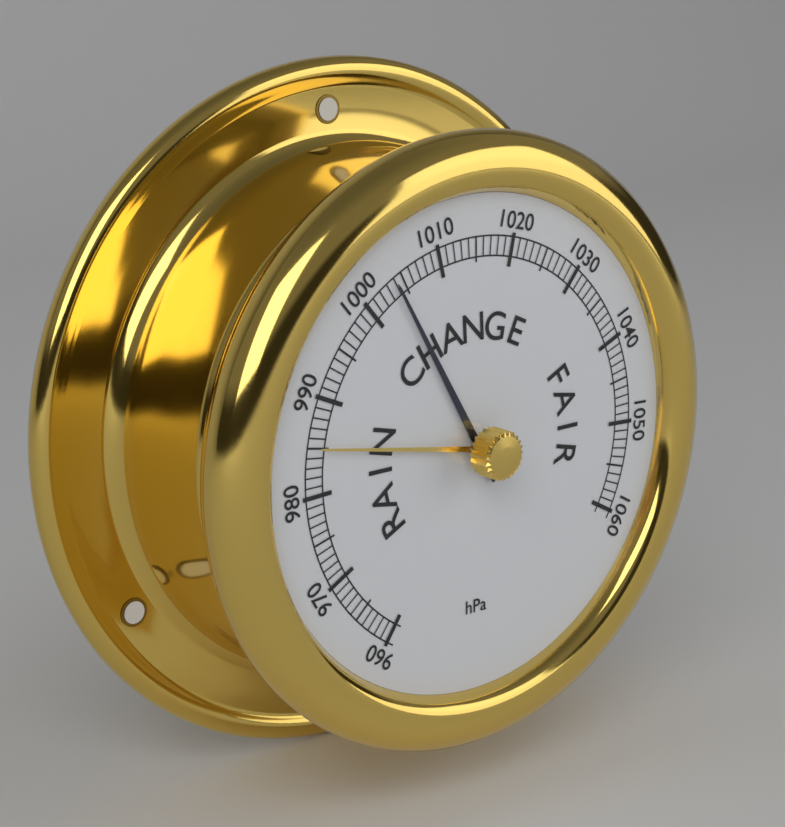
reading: 1004 hPa
